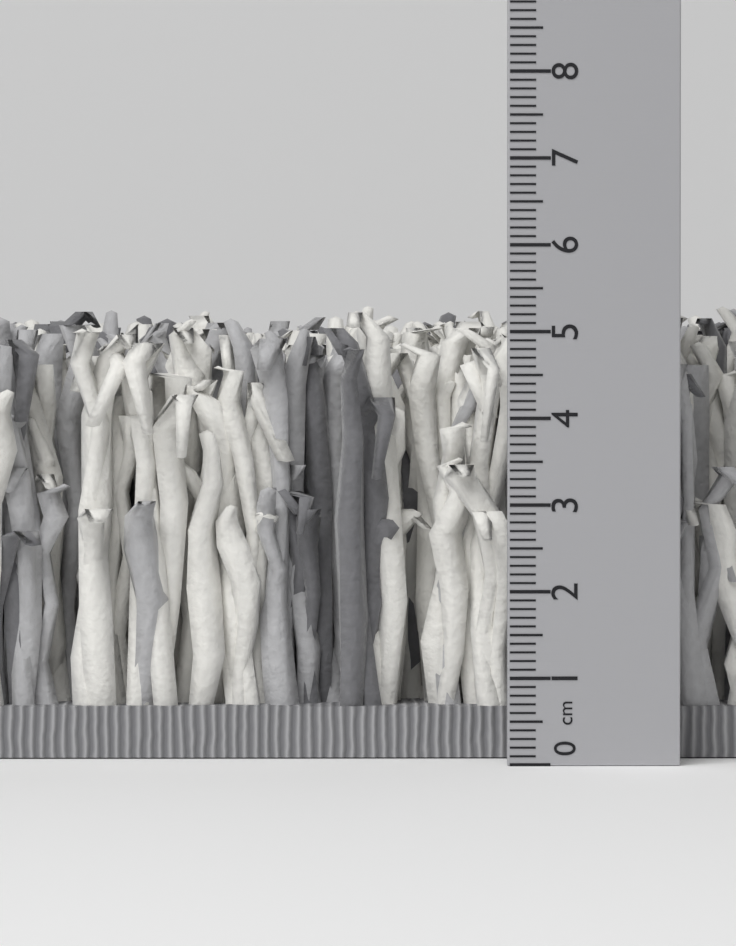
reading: 5.4 cm
